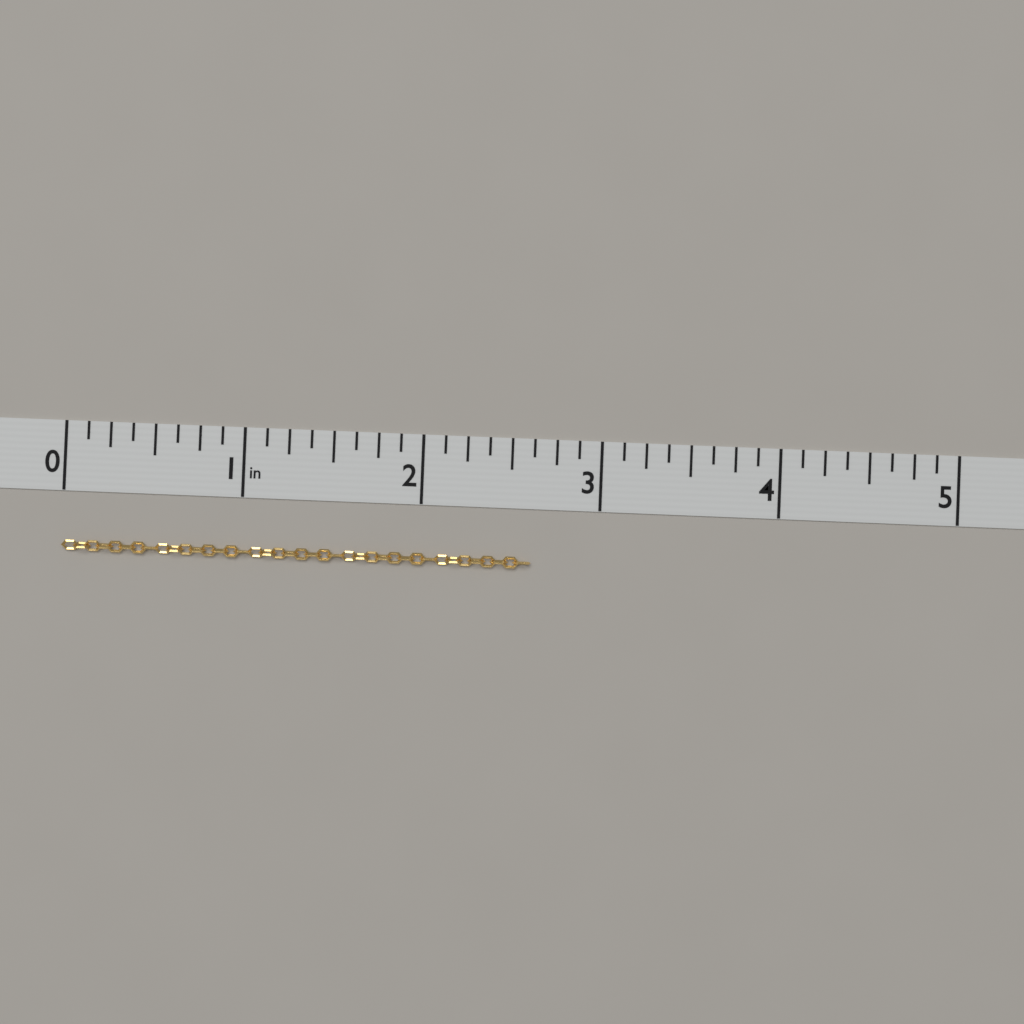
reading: 2.625 in
